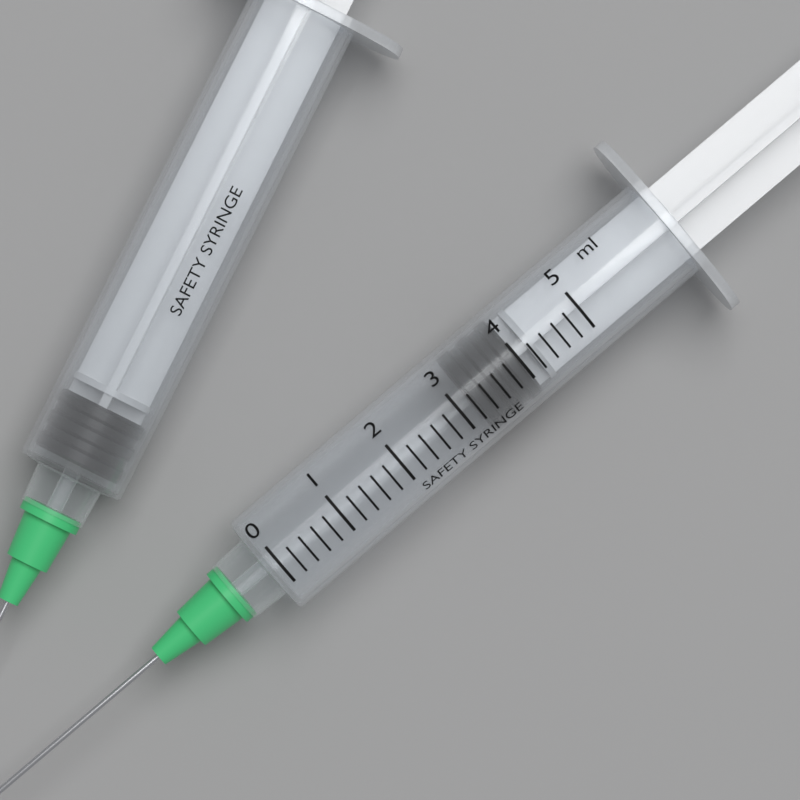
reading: 3.2 ml
